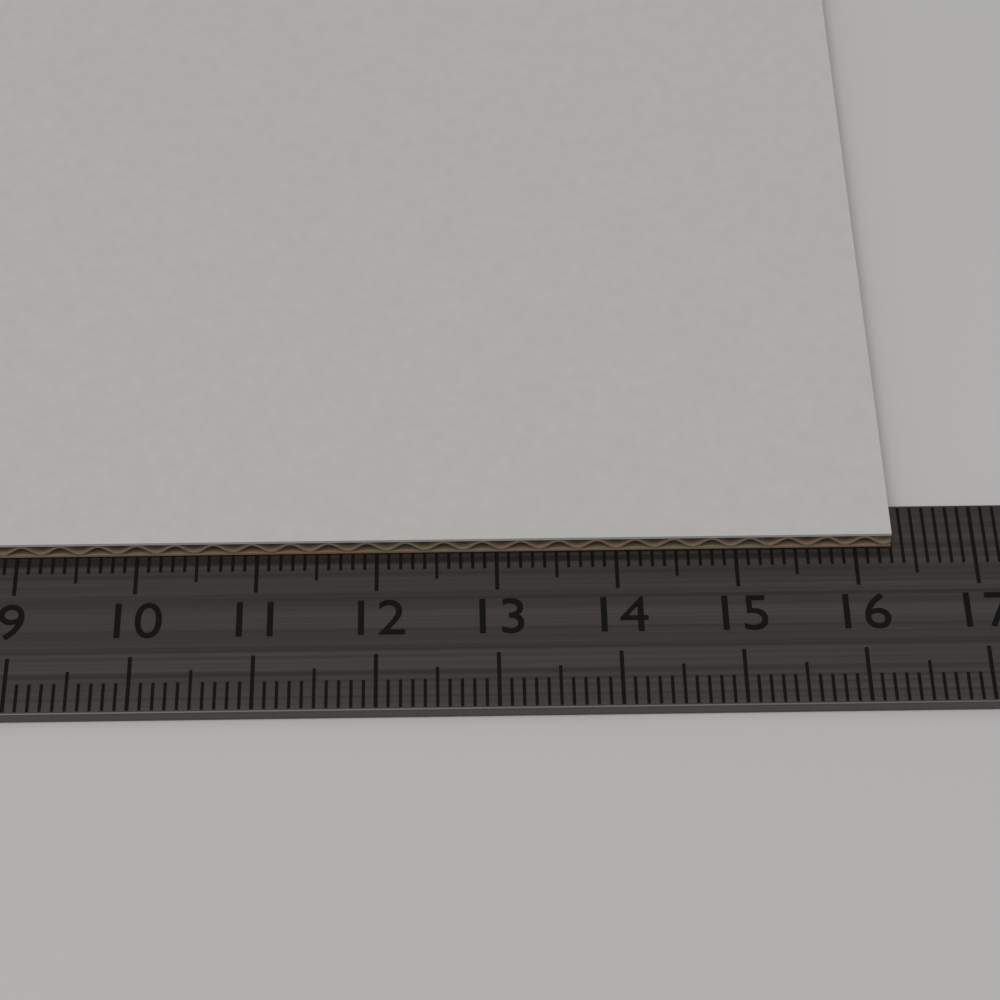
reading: 16.3 cm
